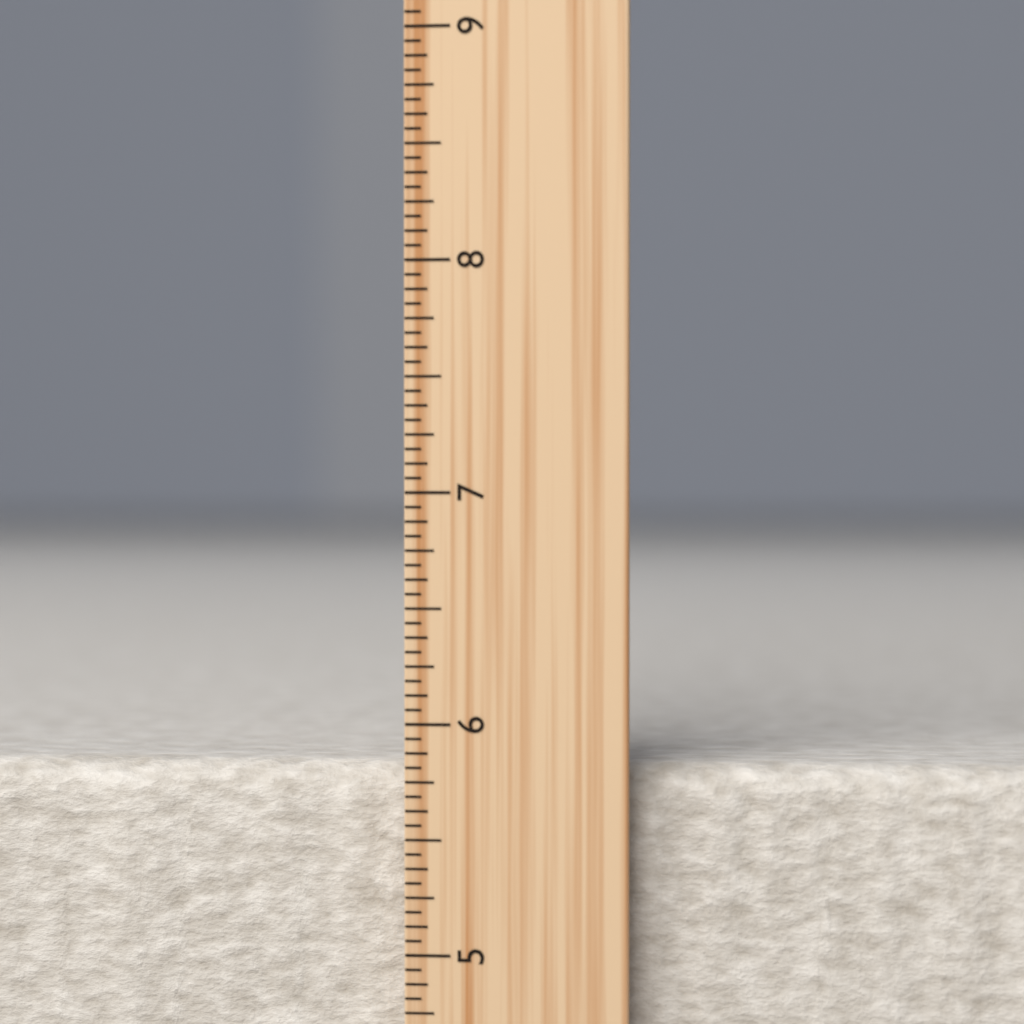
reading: 5.8125 inch
